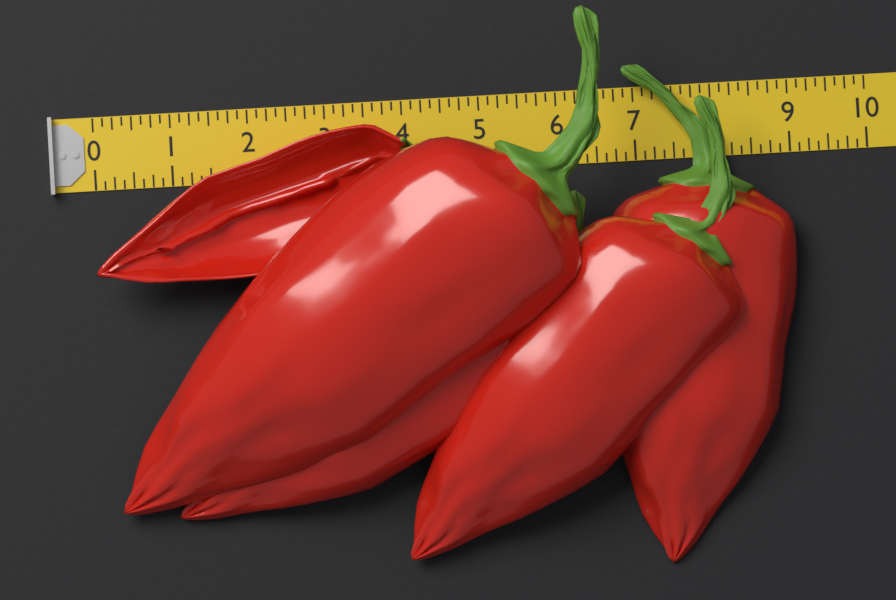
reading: 9.000 (no unit)
